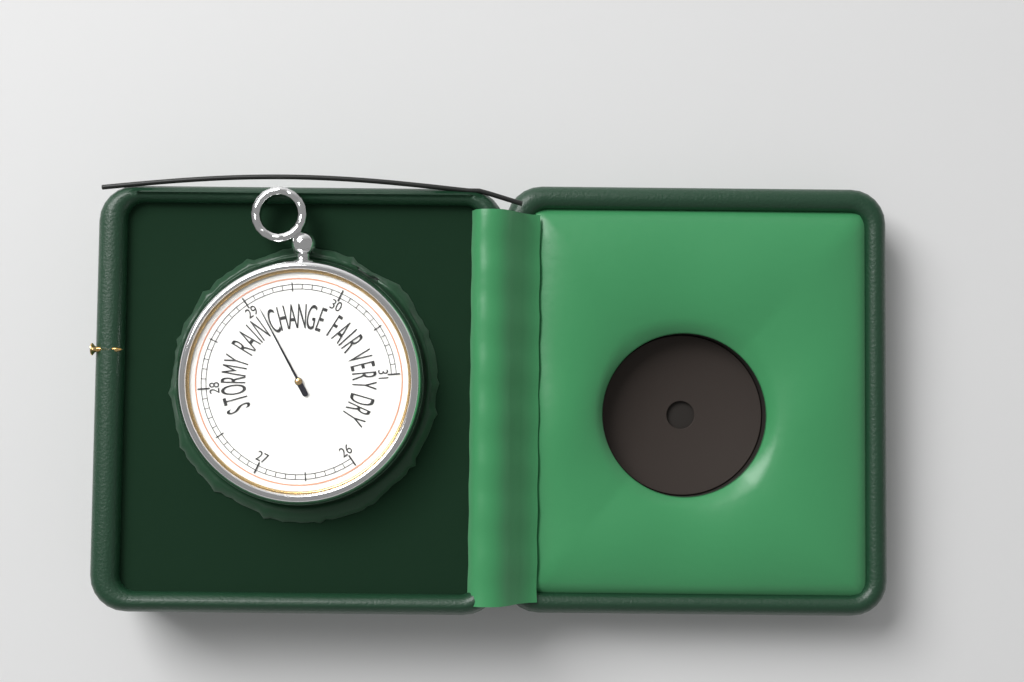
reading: 29.1 inHg
